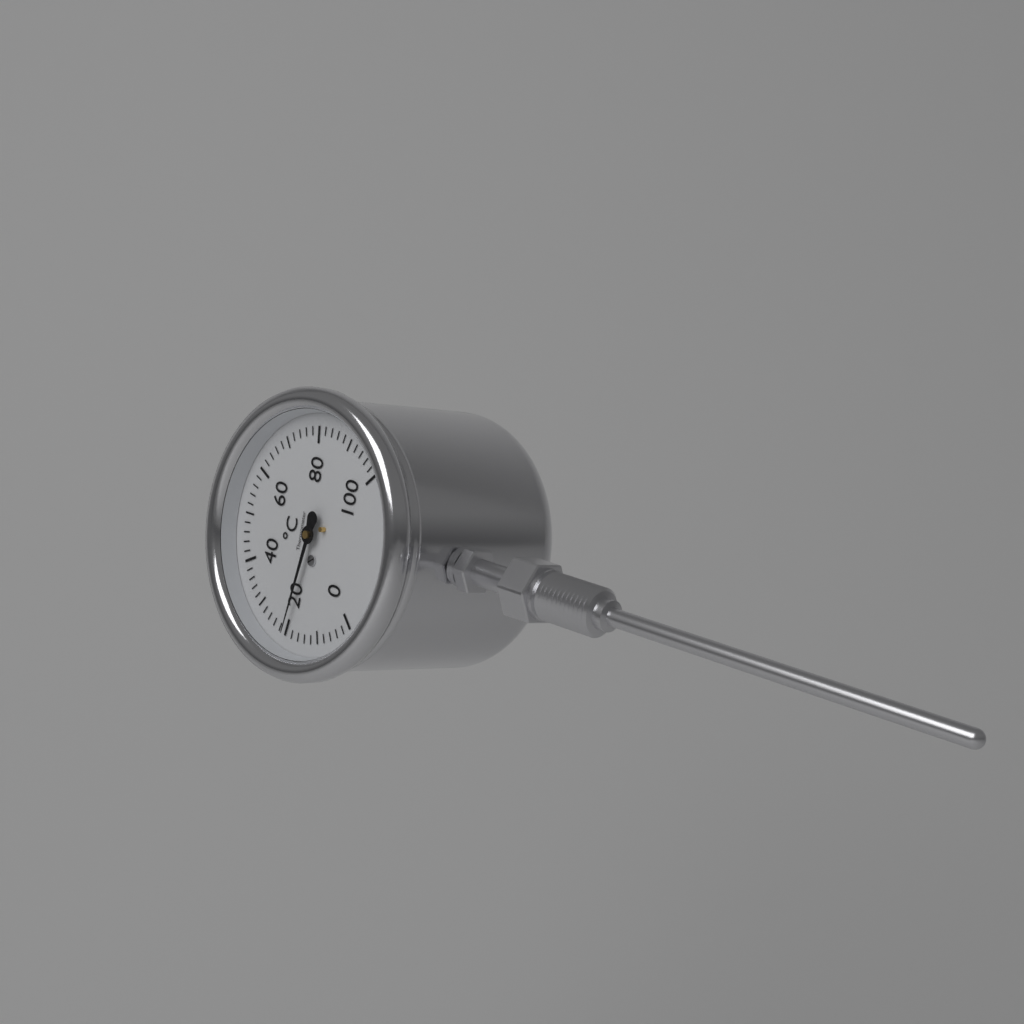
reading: 20 °C
